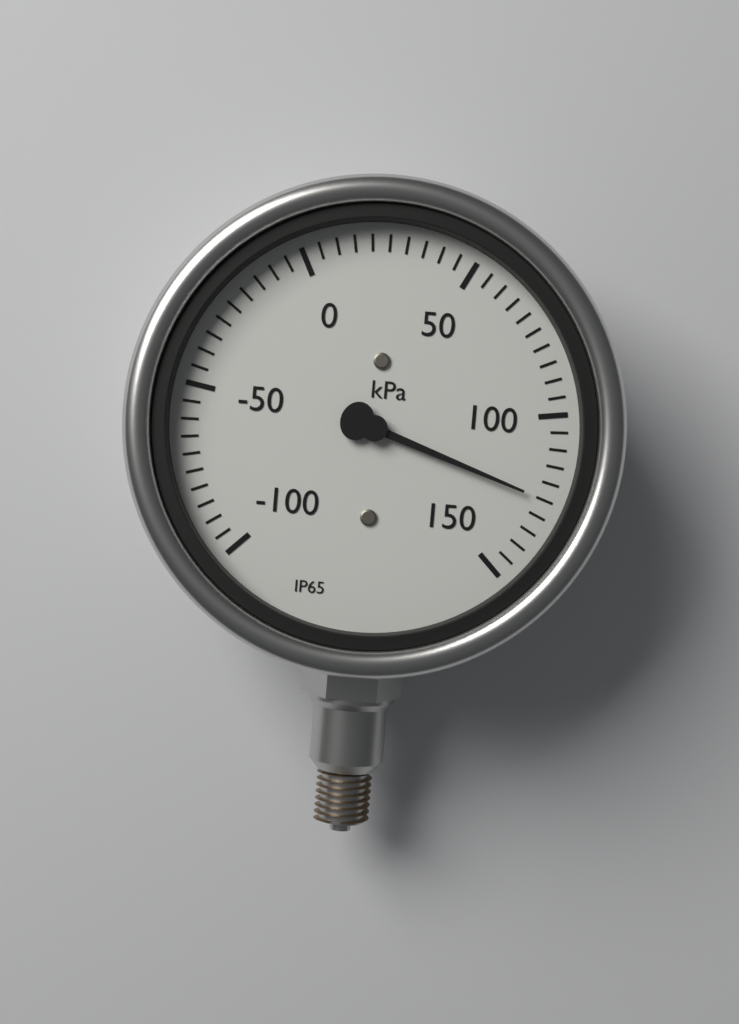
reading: 125 kPa
